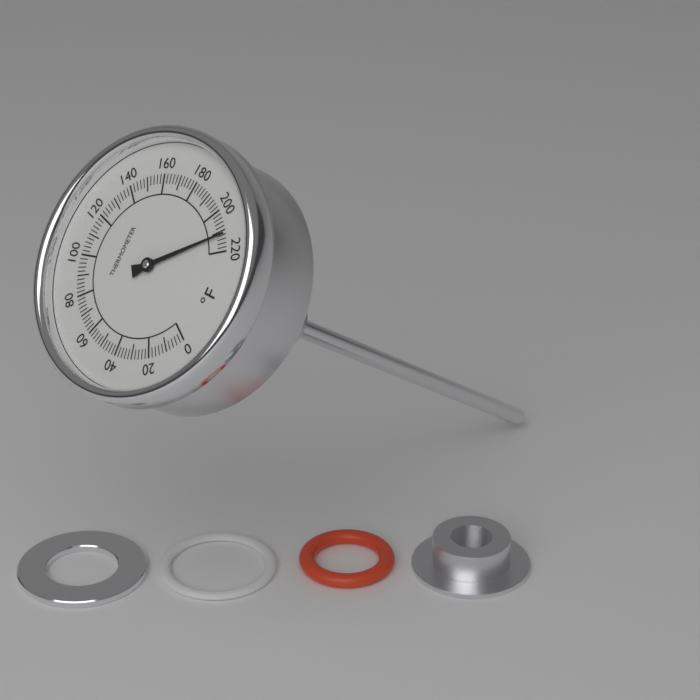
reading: 212 °F
